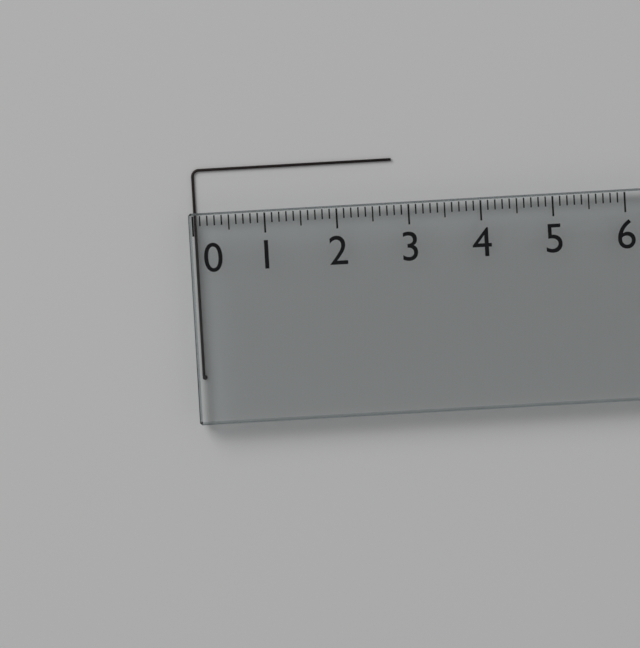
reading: 2.8 (no unit)
